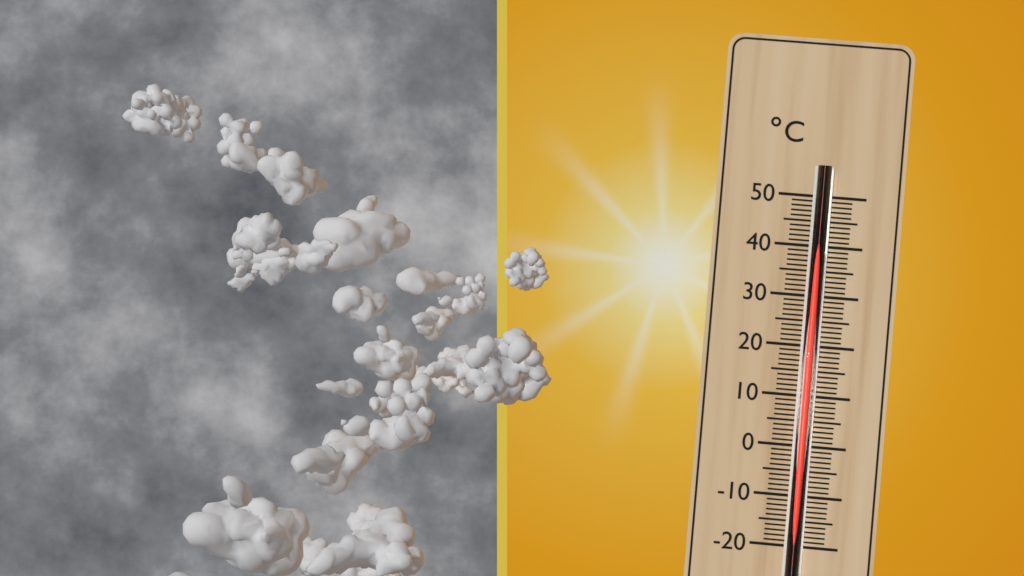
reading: 39 °C
